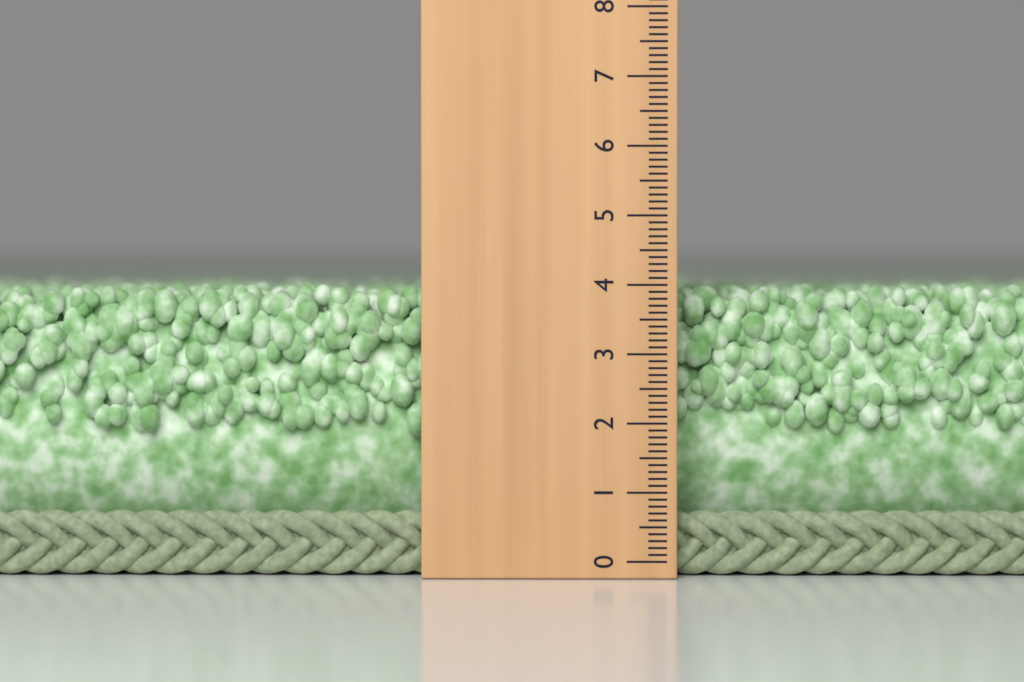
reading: 4.0 (no unit)
